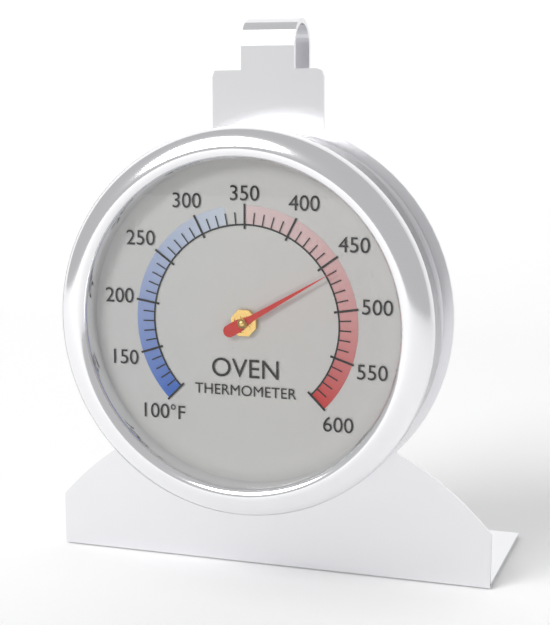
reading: 460 °F
